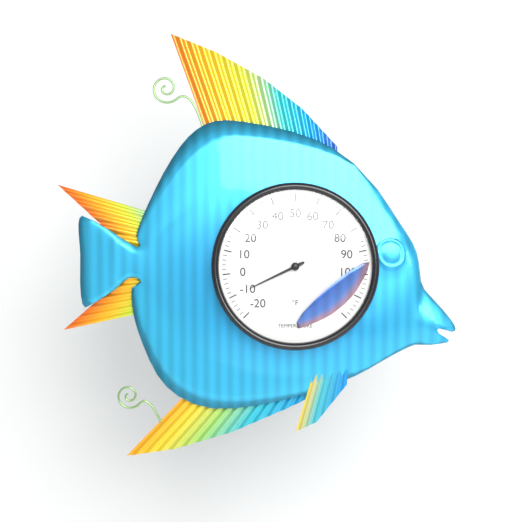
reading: -10 °F
